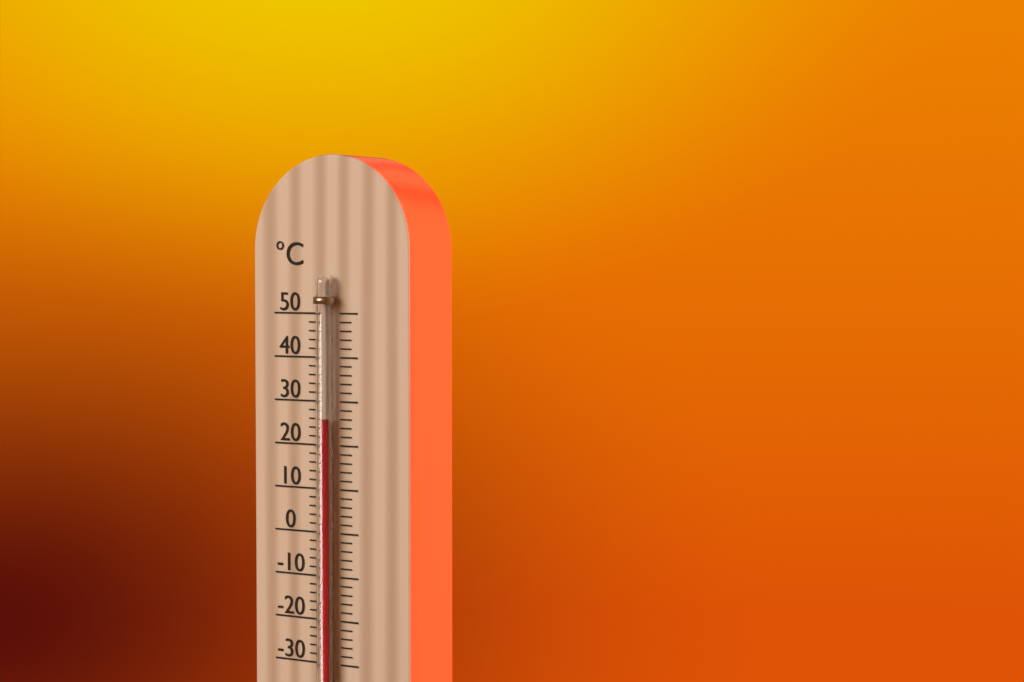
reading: 26 °C
